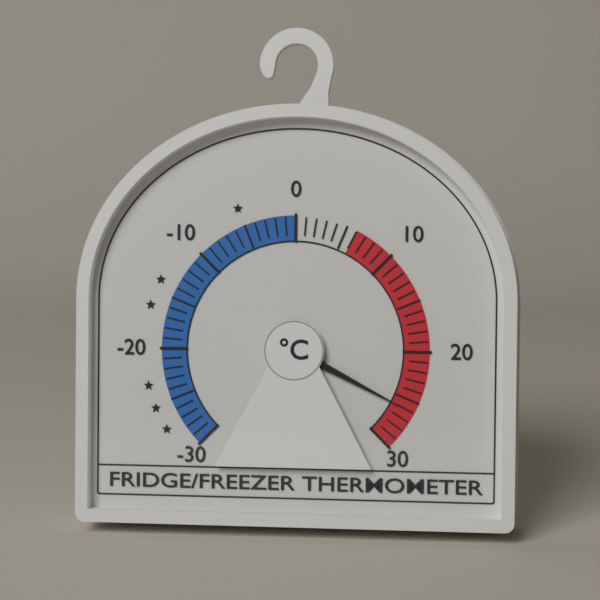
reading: 26 °C
